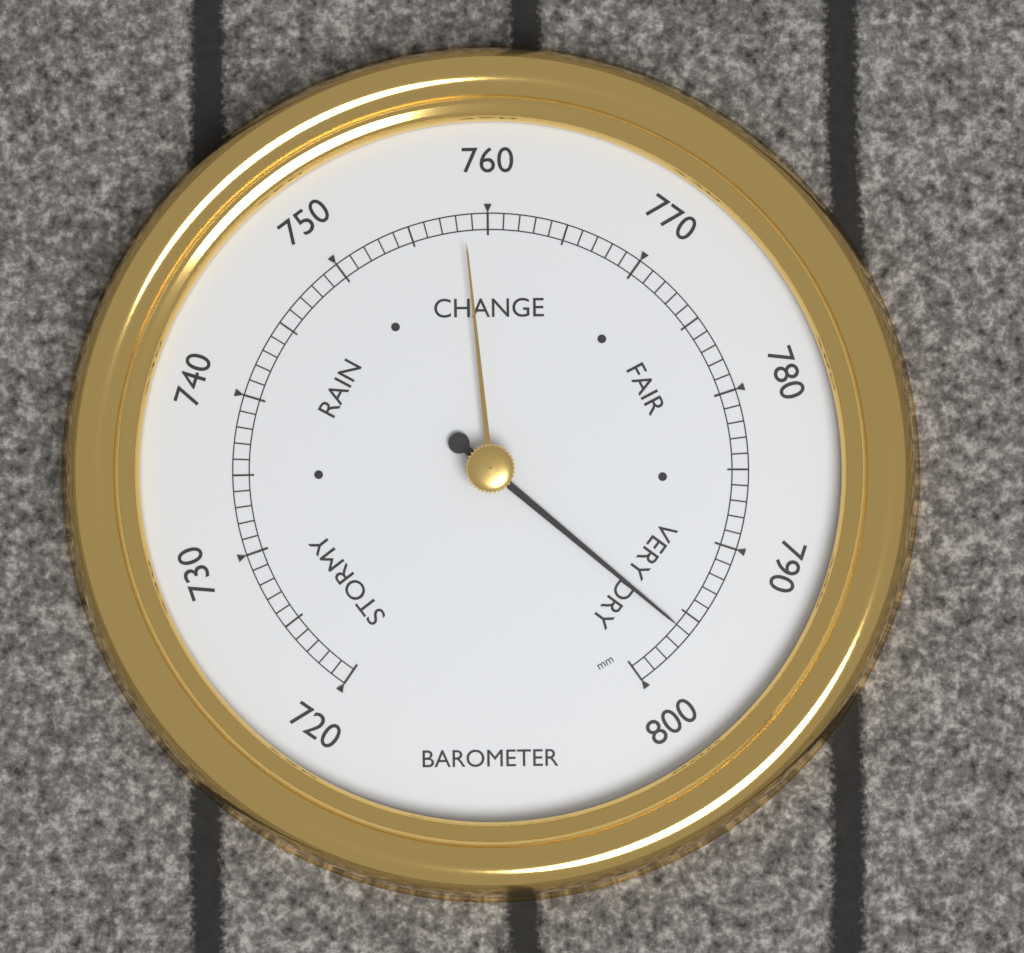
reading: 796 mm
